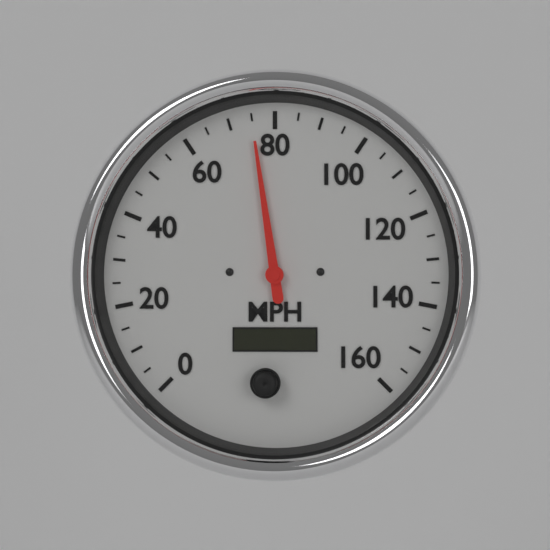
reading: 75 MPH
